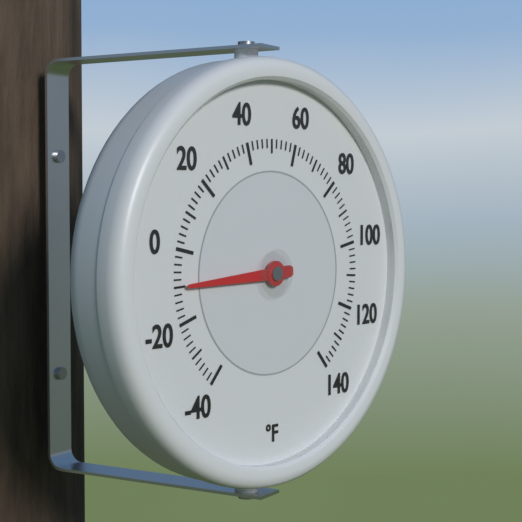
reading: -10 °F
